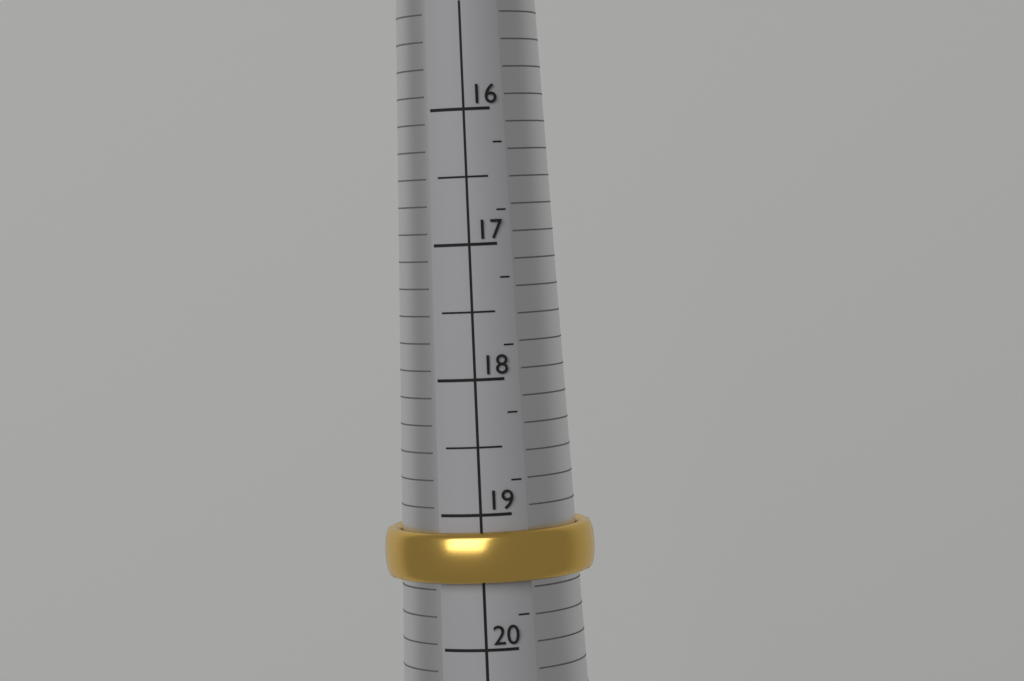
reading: 19.50 (no unit)
